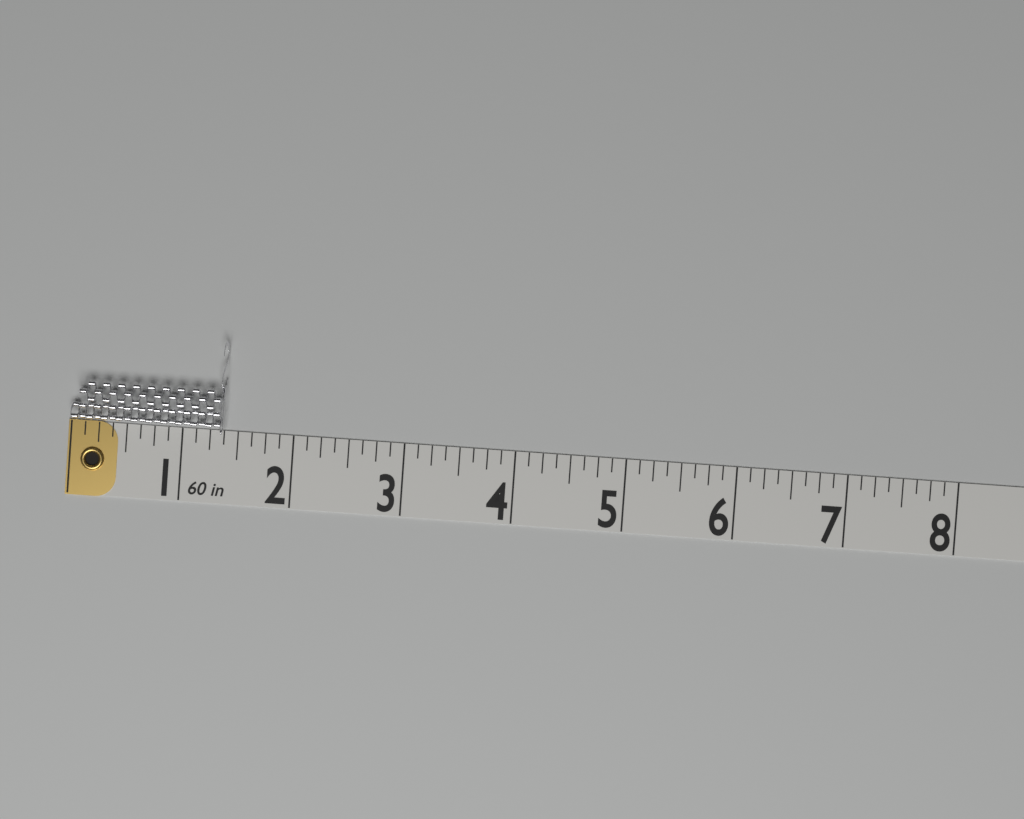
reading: 1.375 in
